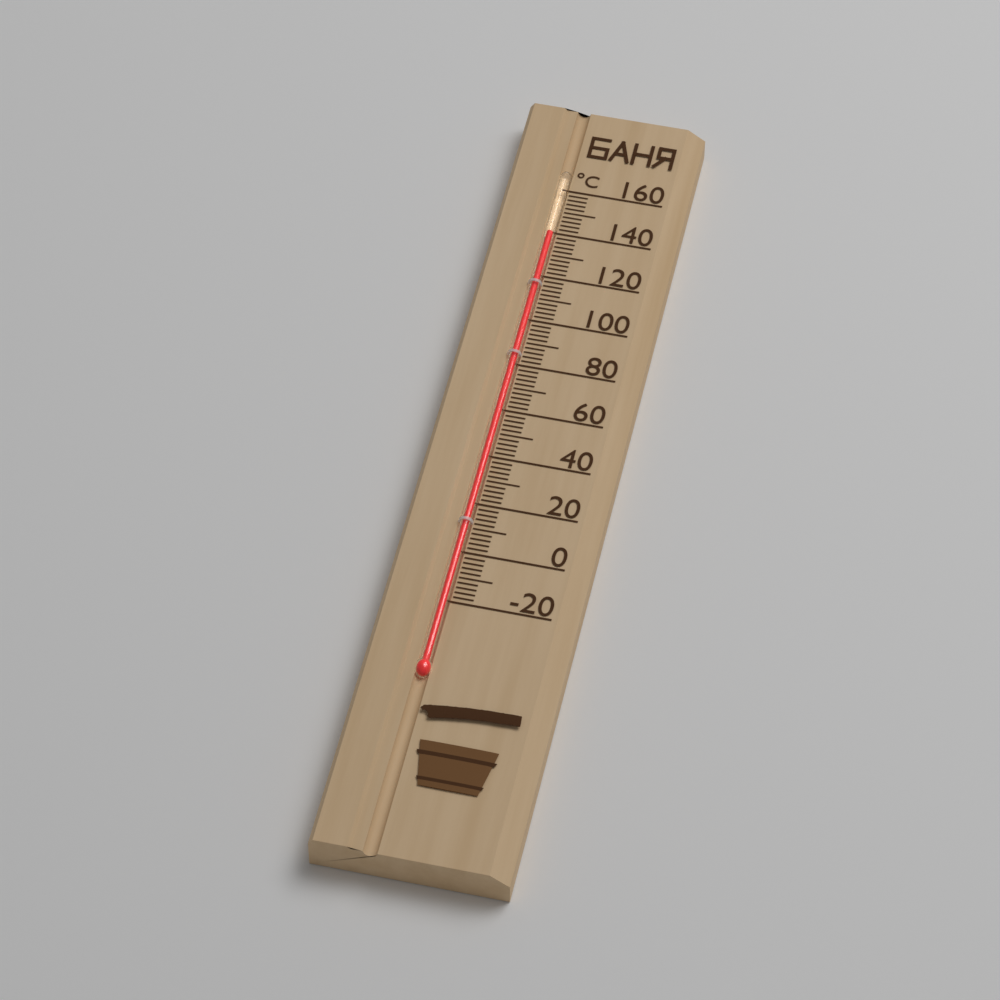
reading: 140 °C
